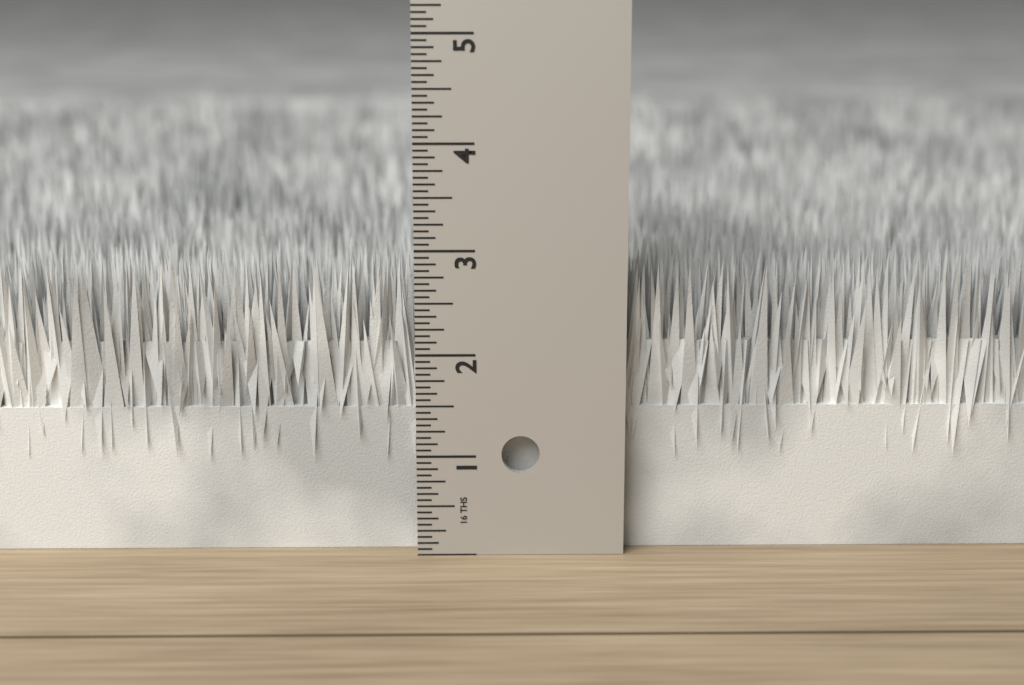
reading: 2.8750 in
